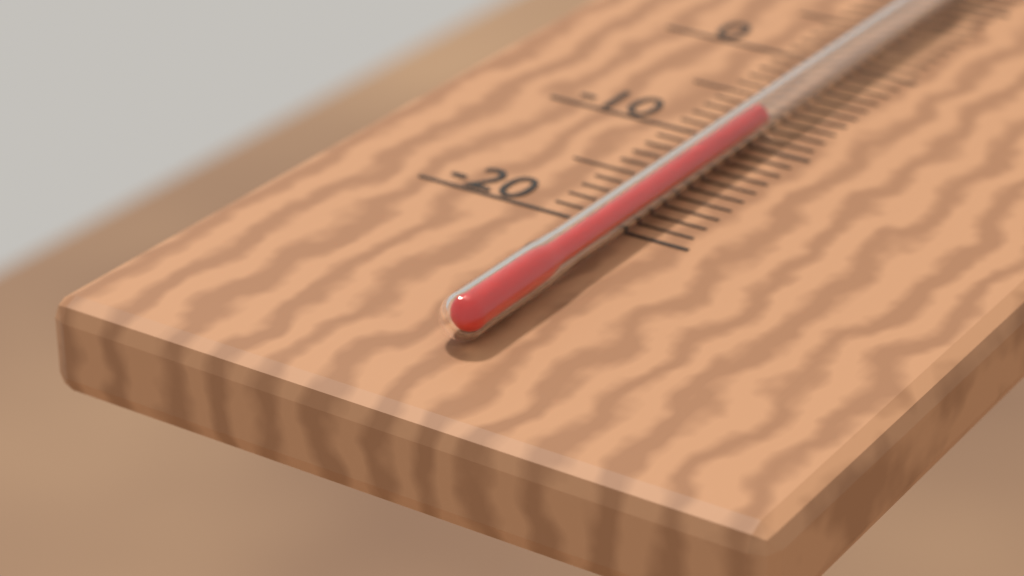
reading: -9 °C
